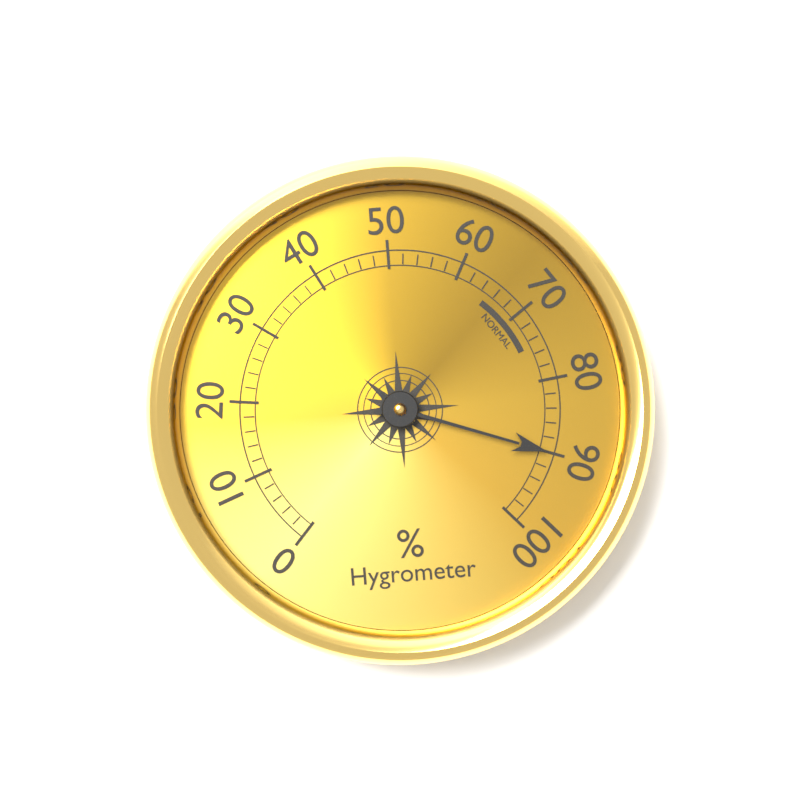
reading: 90 %
